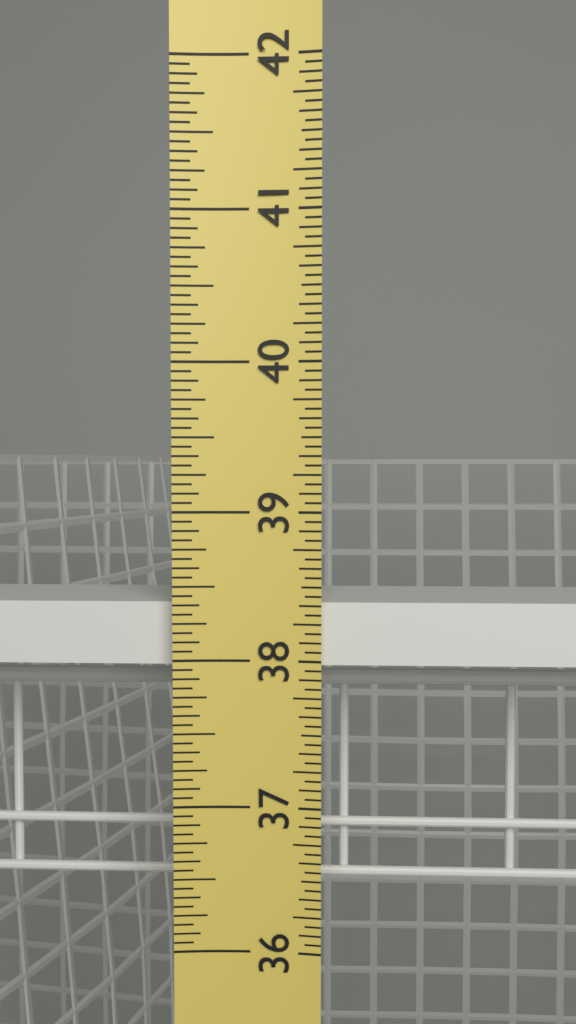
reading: 38.3750 in
